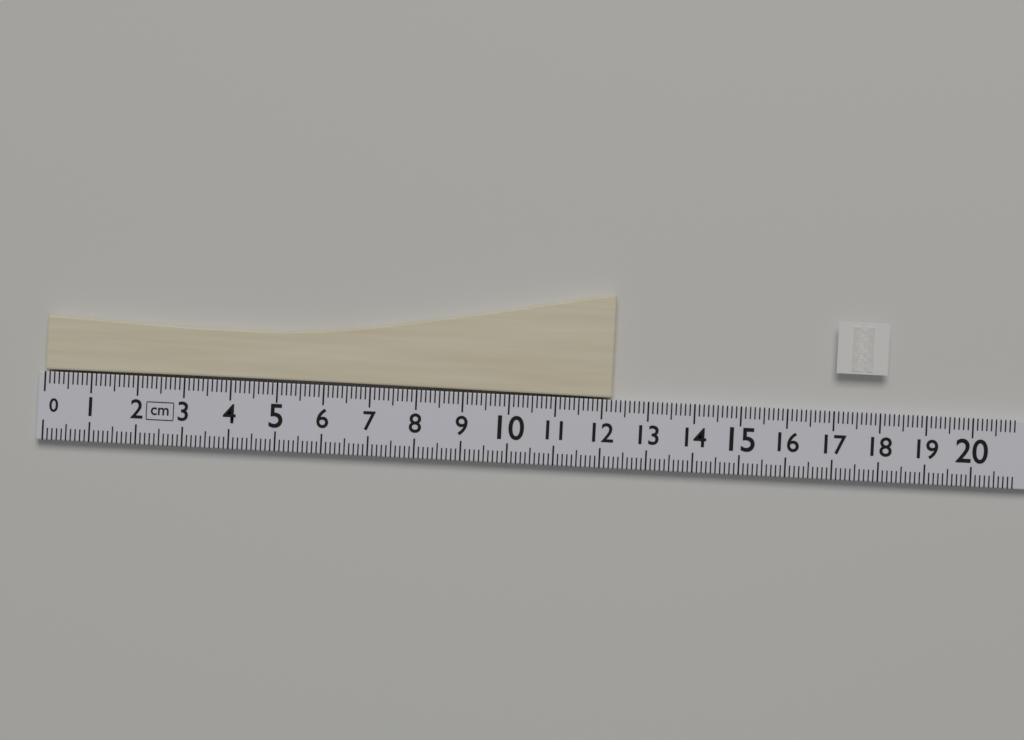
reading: 12.2 cm
